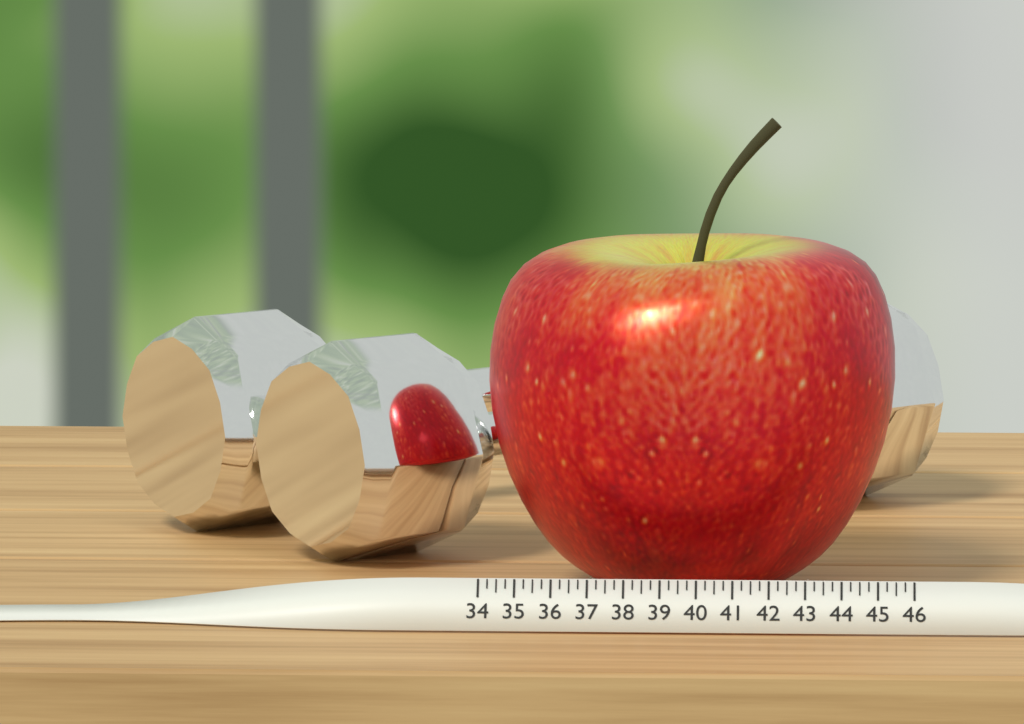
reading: 45.50 (no unit)
